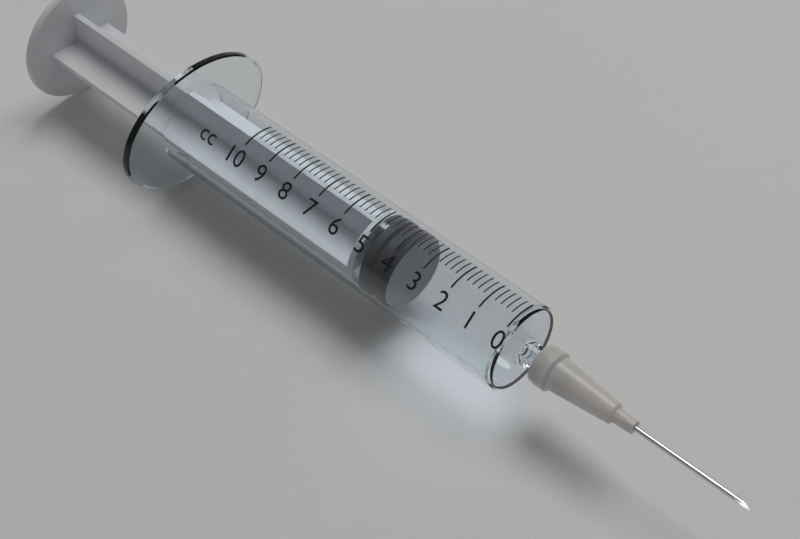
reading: 3.8 cc
